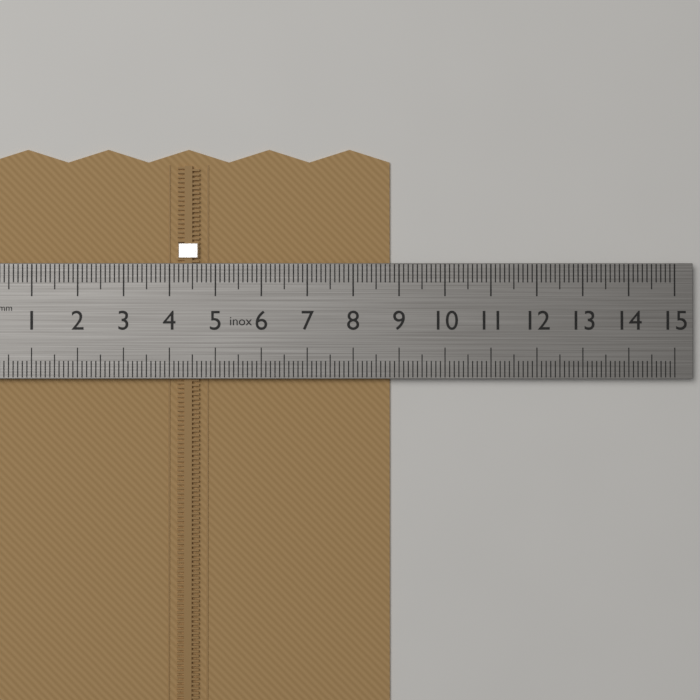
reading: 8.8 cm
